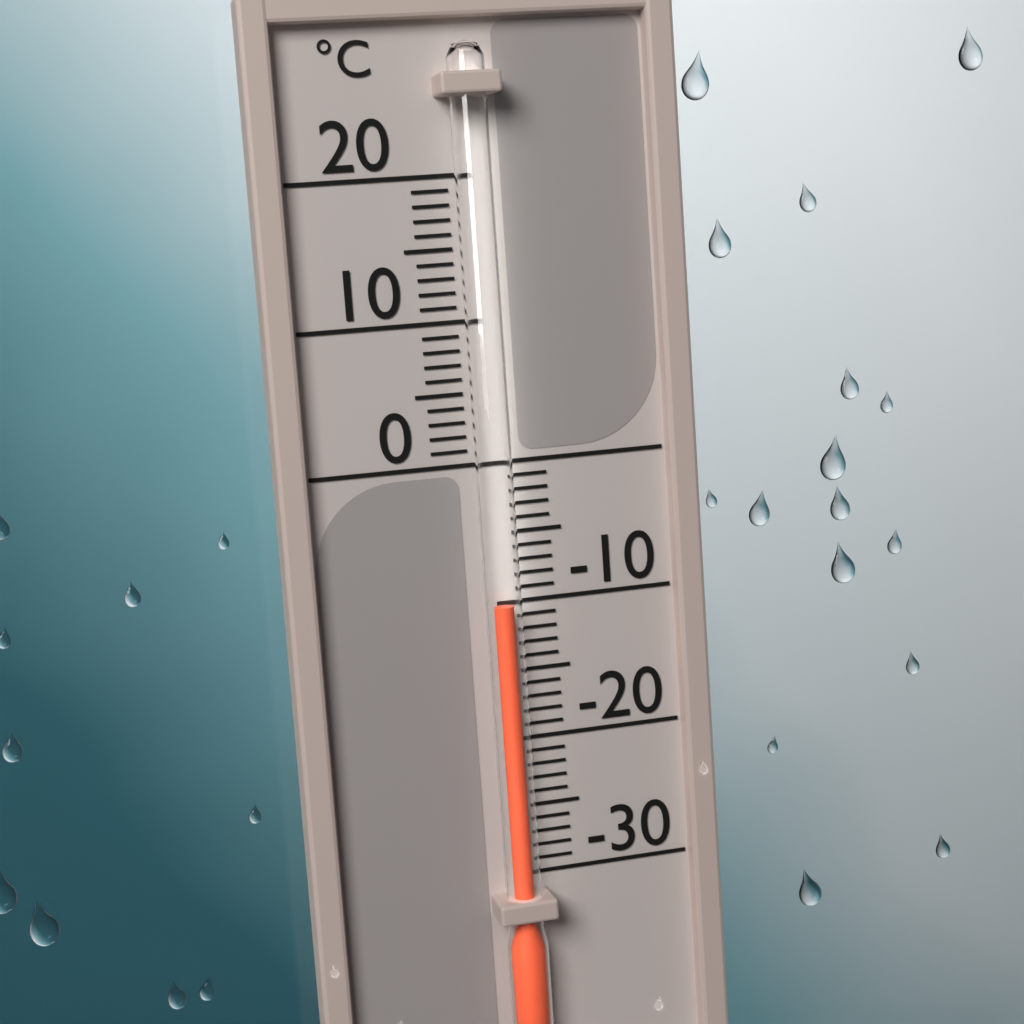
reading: -10 °C
